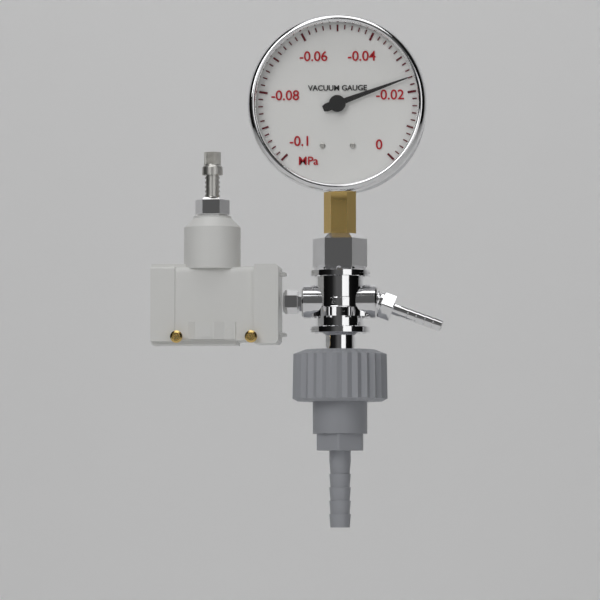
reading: -0.024 MPa
